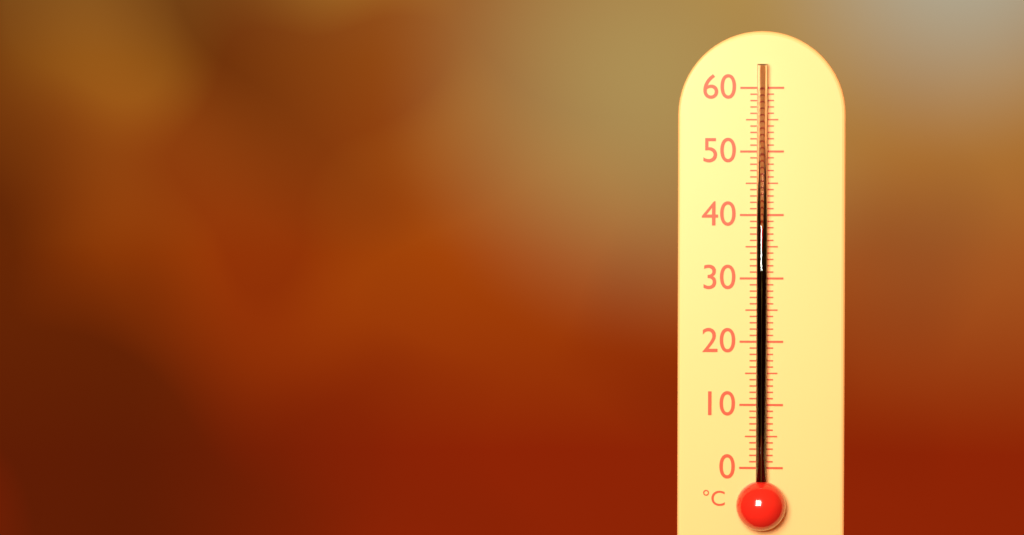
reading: 38 °C
